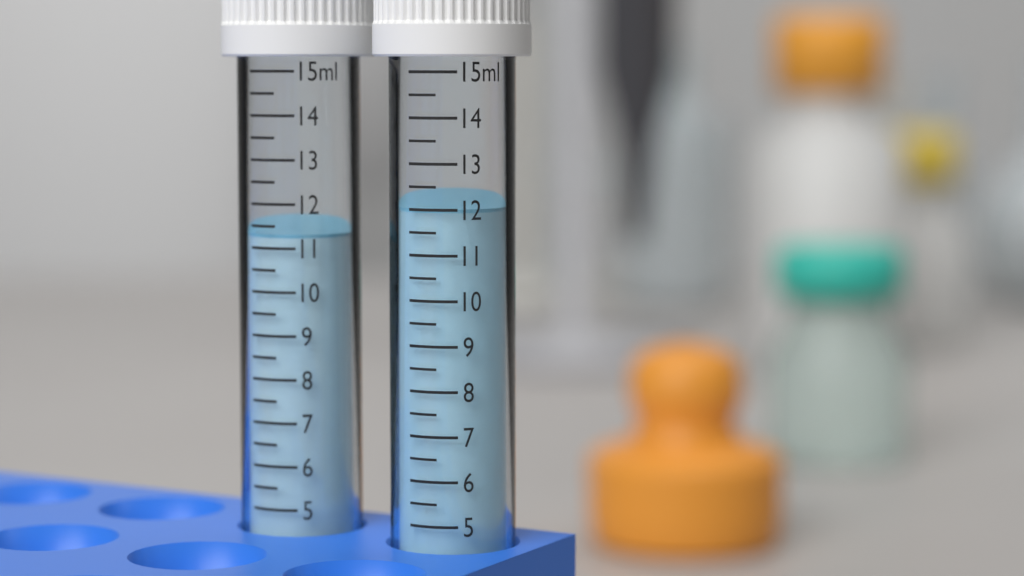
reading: 12.0 ml
